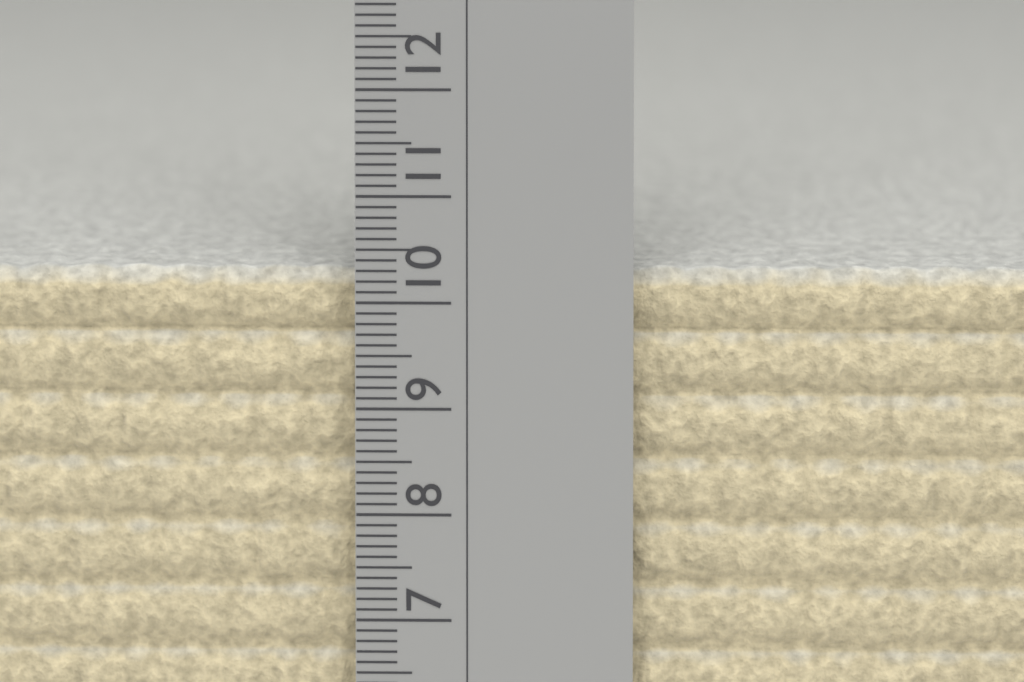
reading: 10.3 cm
